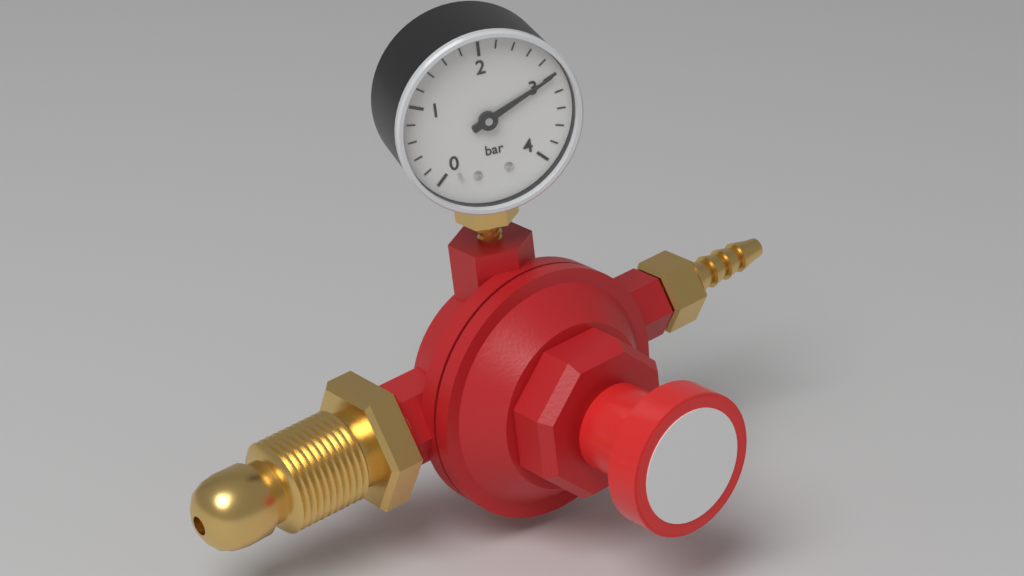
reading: 3.0 bar
